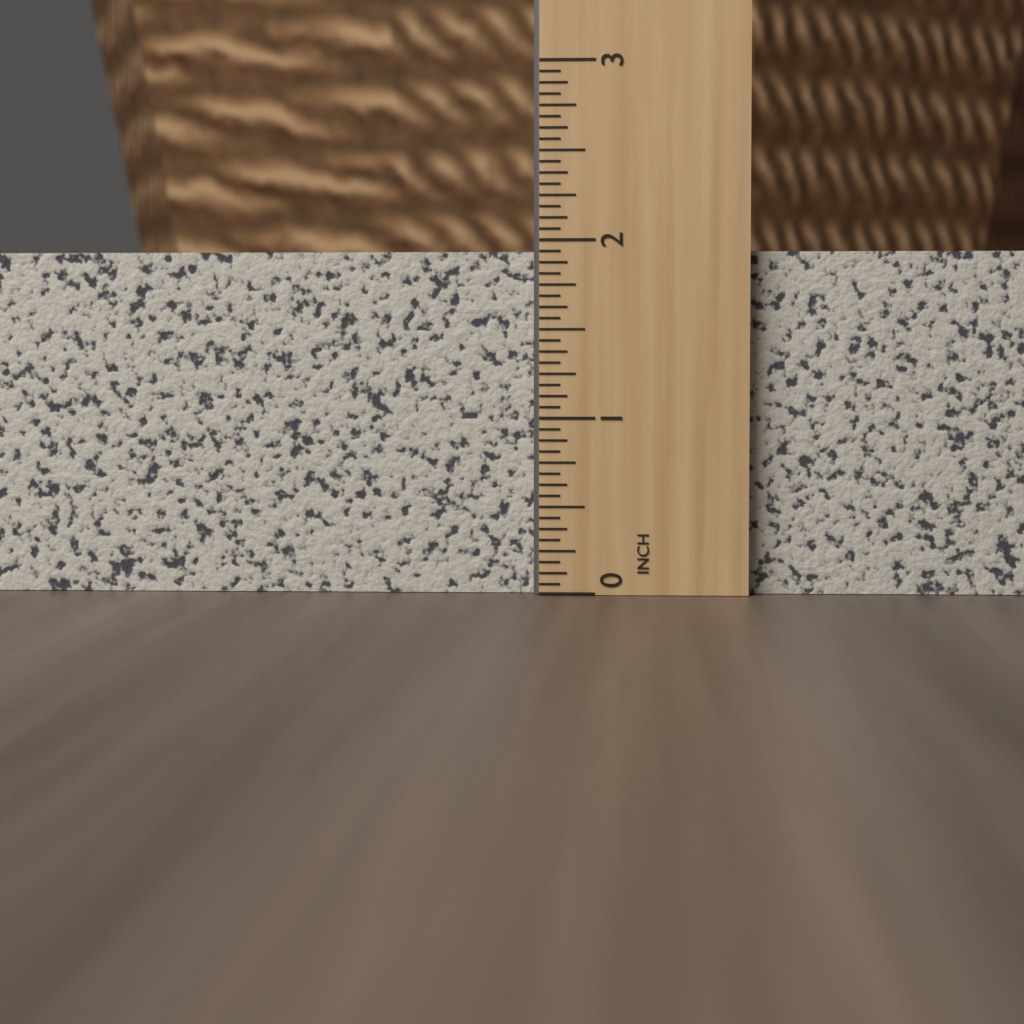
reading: 1.9375 in
